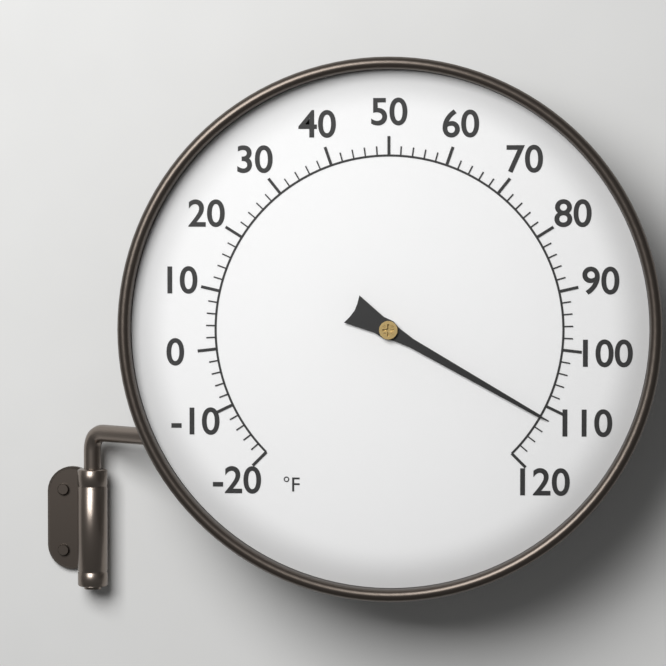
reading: 112 °F
